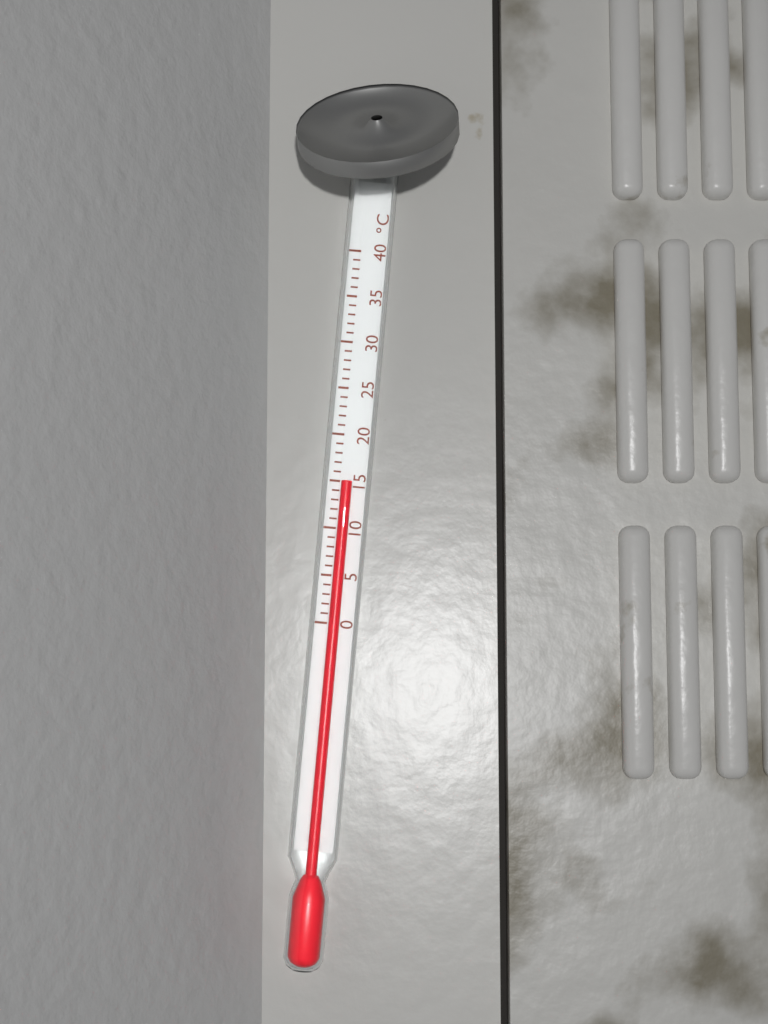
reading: 15 °C
